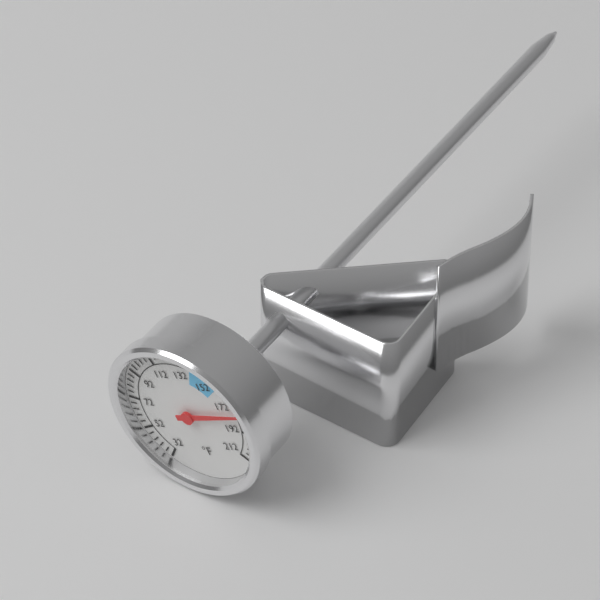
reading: 180 °F
